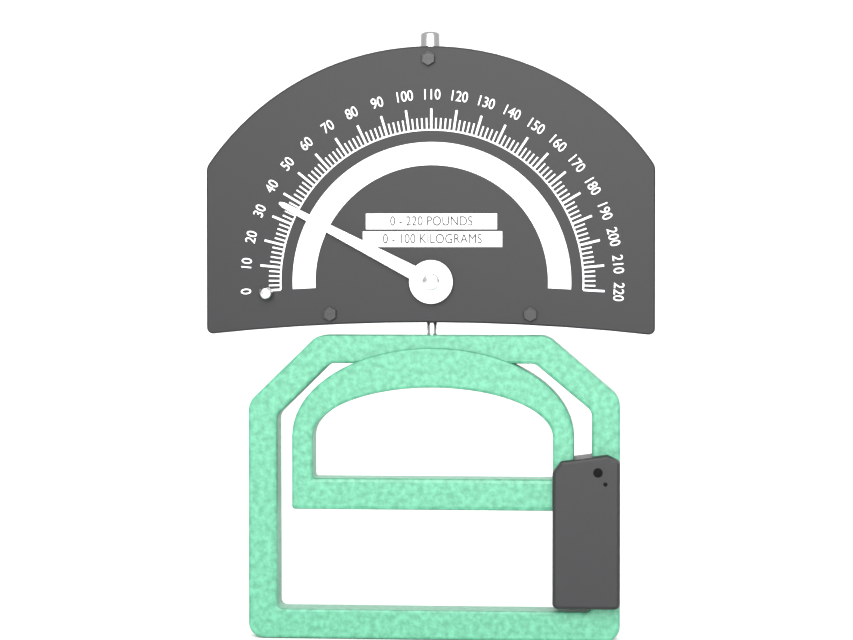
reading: 36 lb
